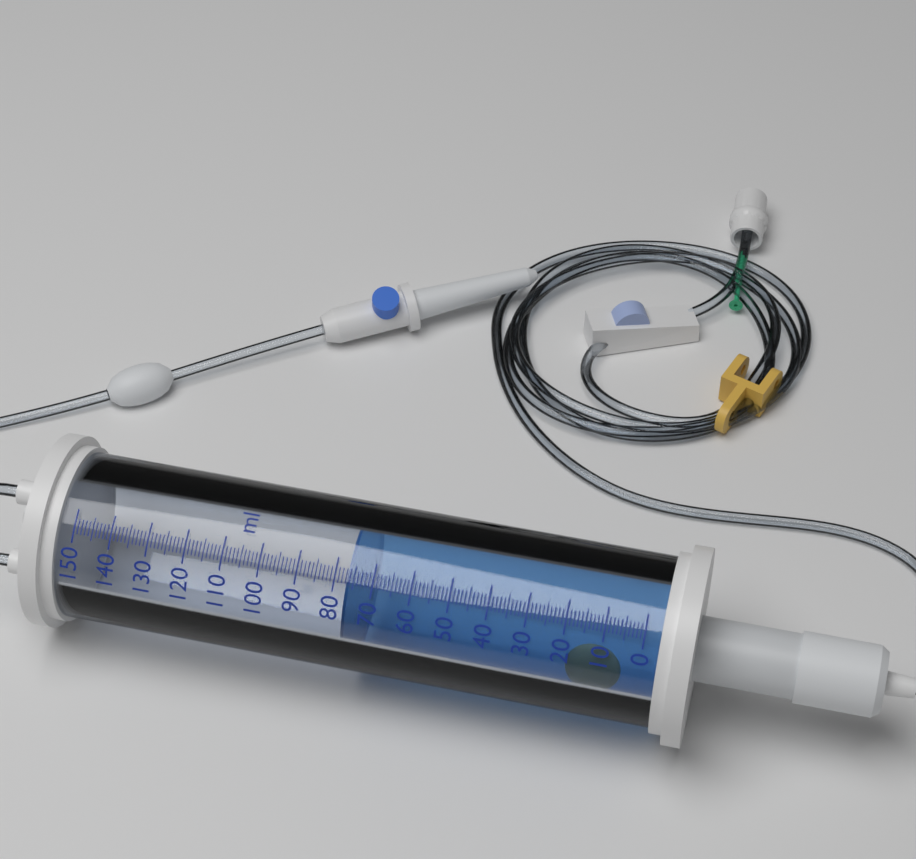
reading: 77 ml
